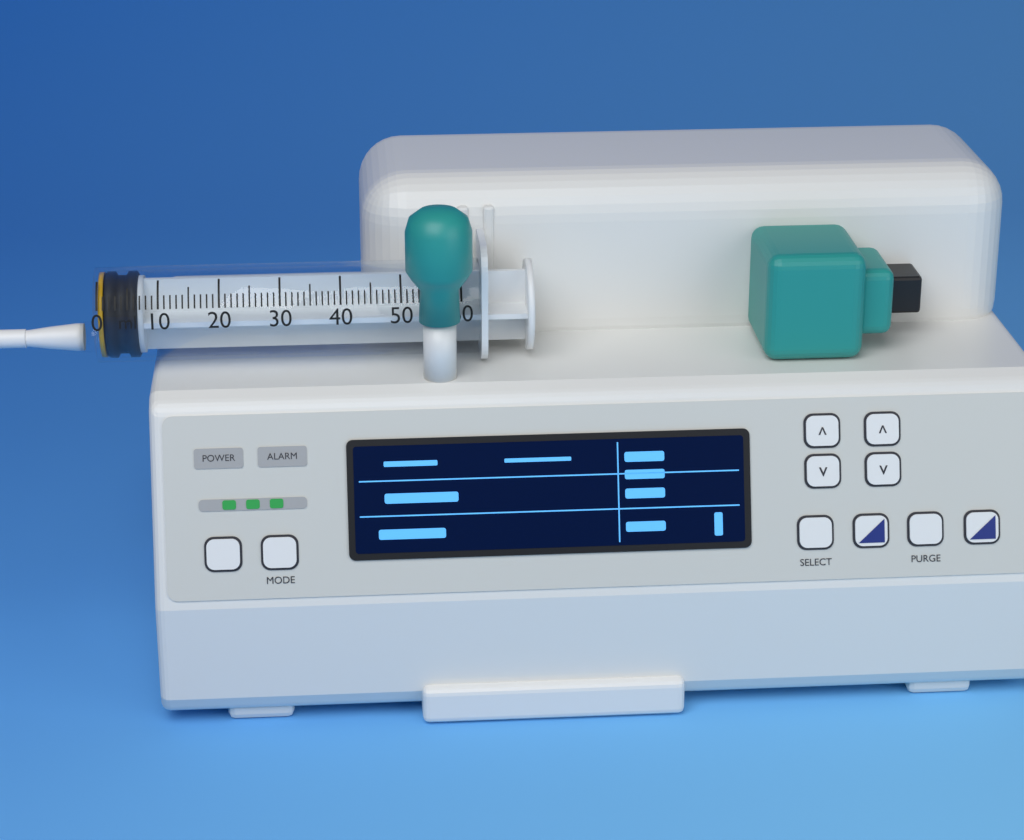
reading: 1 ml
